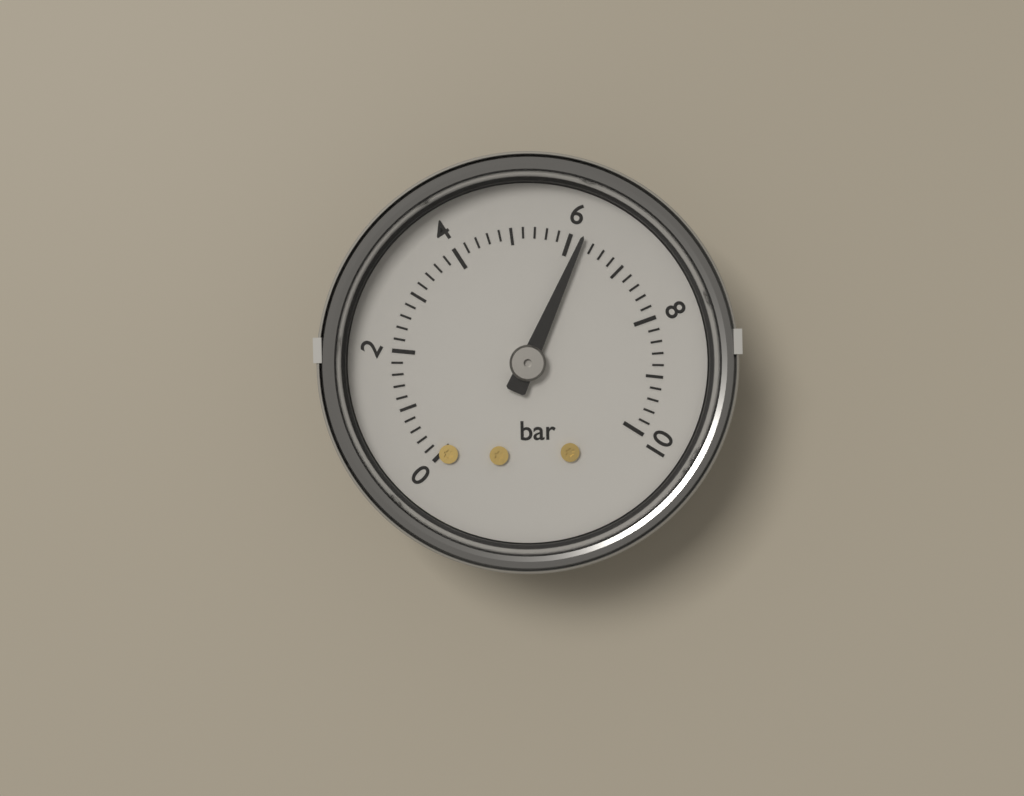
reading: 6.2 bar
